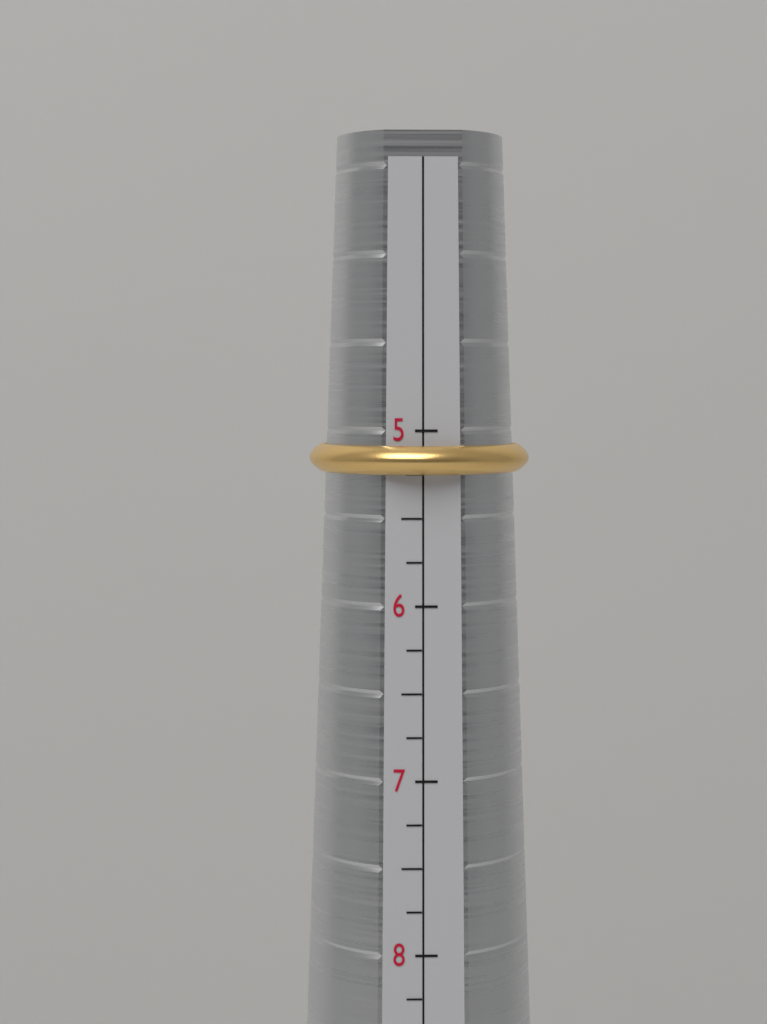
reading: 5.25 (no unit)
